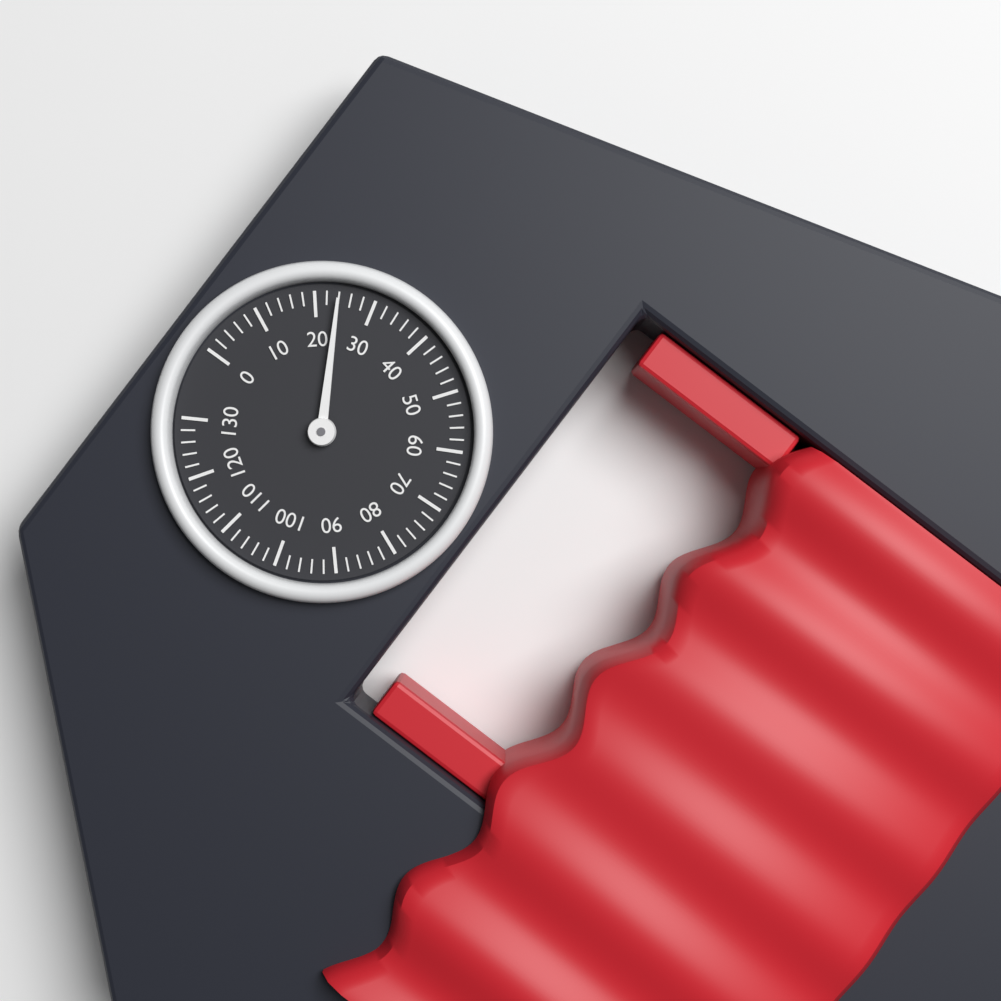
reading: 24 (no unit)
